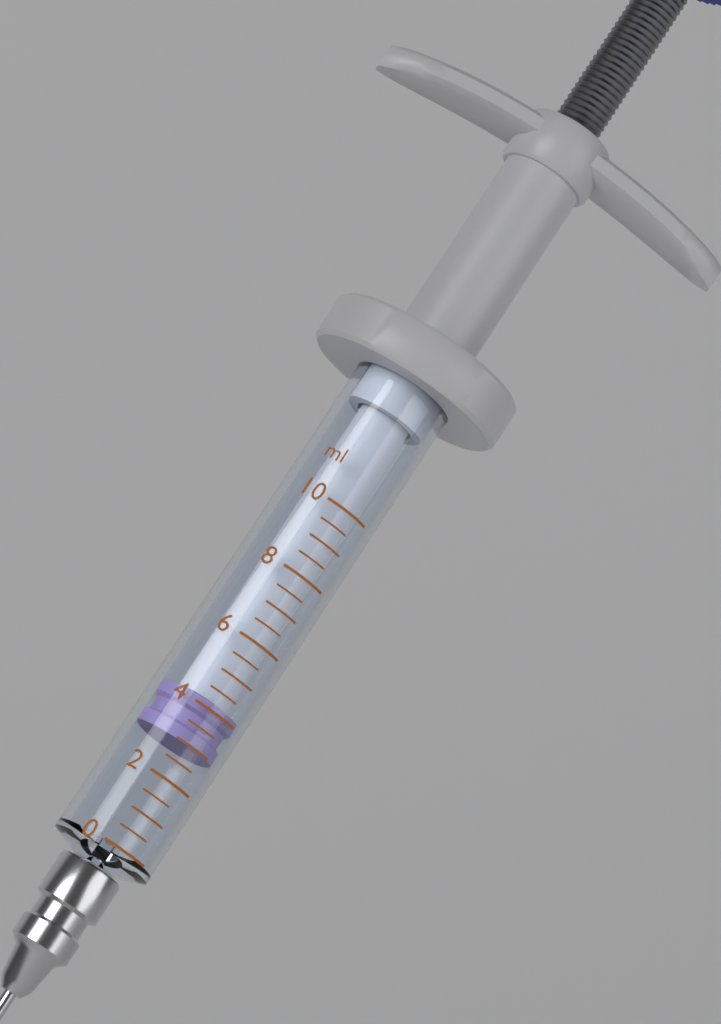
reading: 3.0 ml
